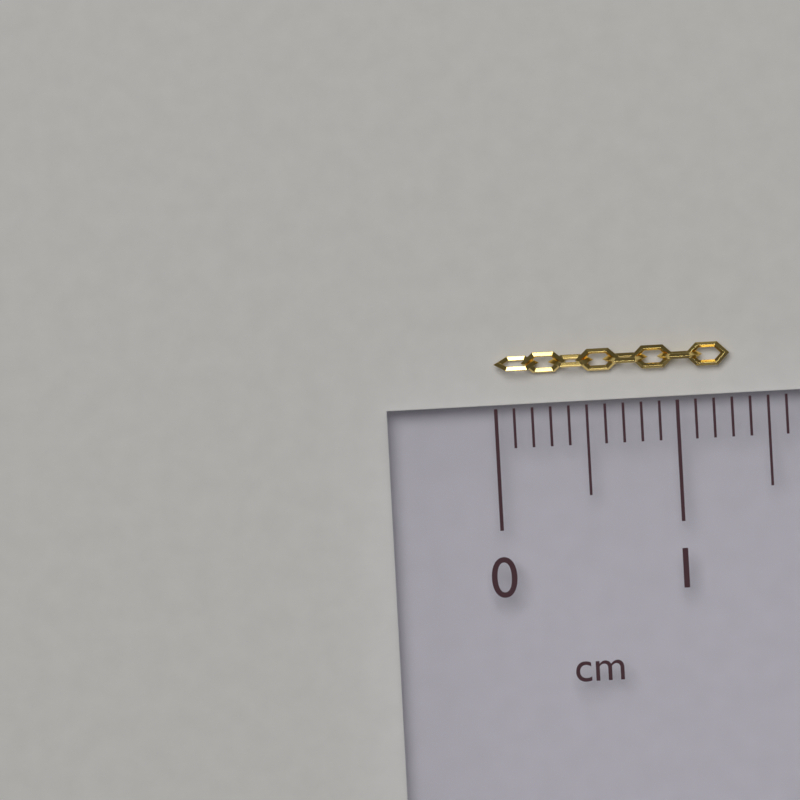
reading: 1.3 cm
